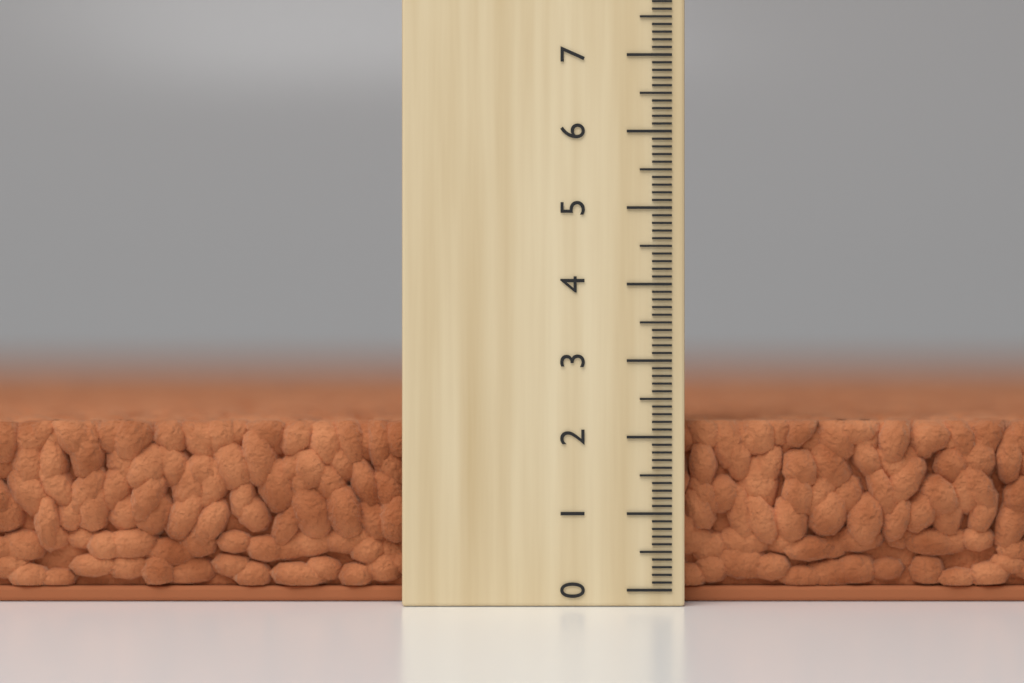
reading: 2.2 (no unit)
